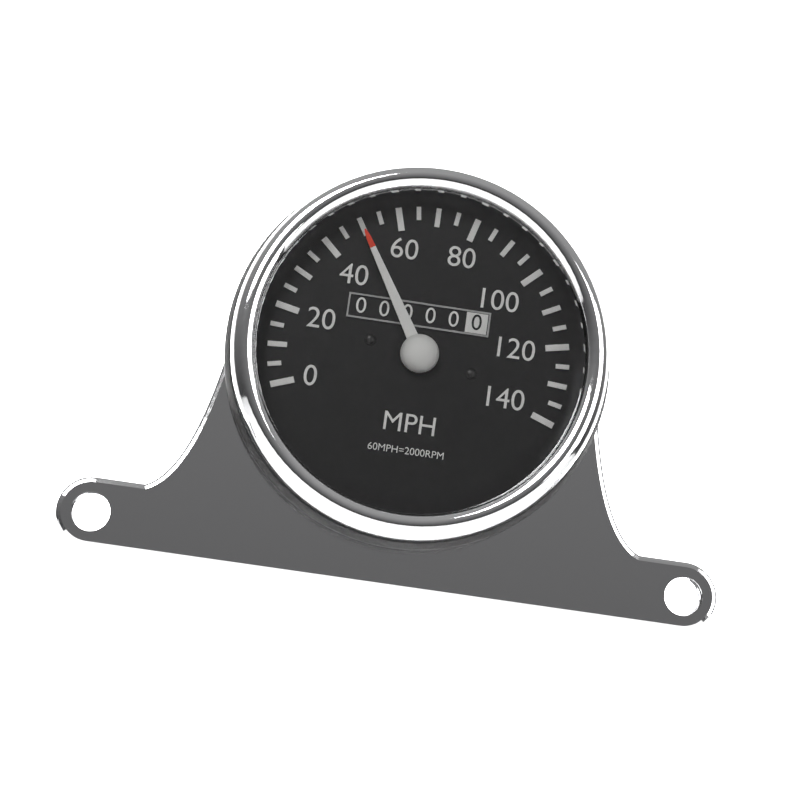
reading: 50 MPH
